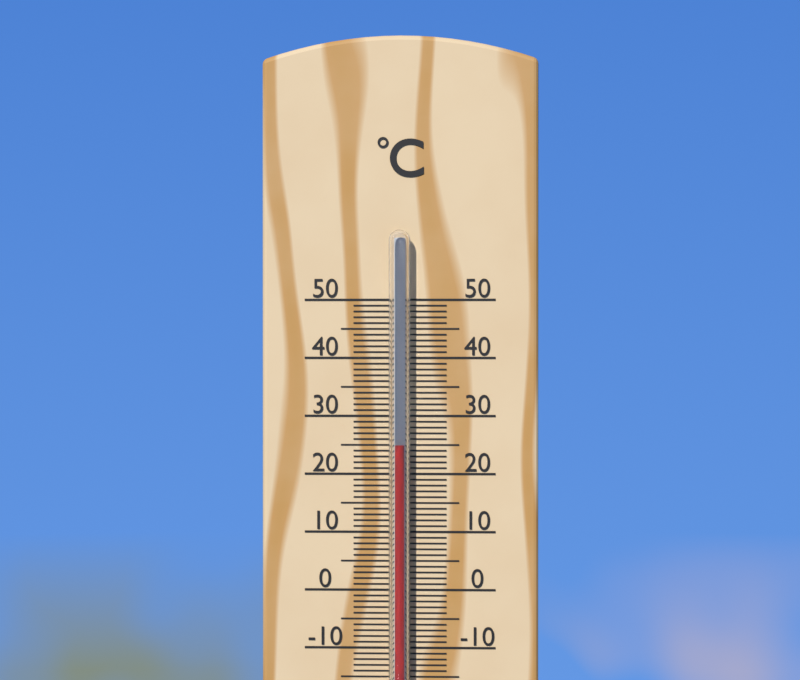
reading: 25 °C
